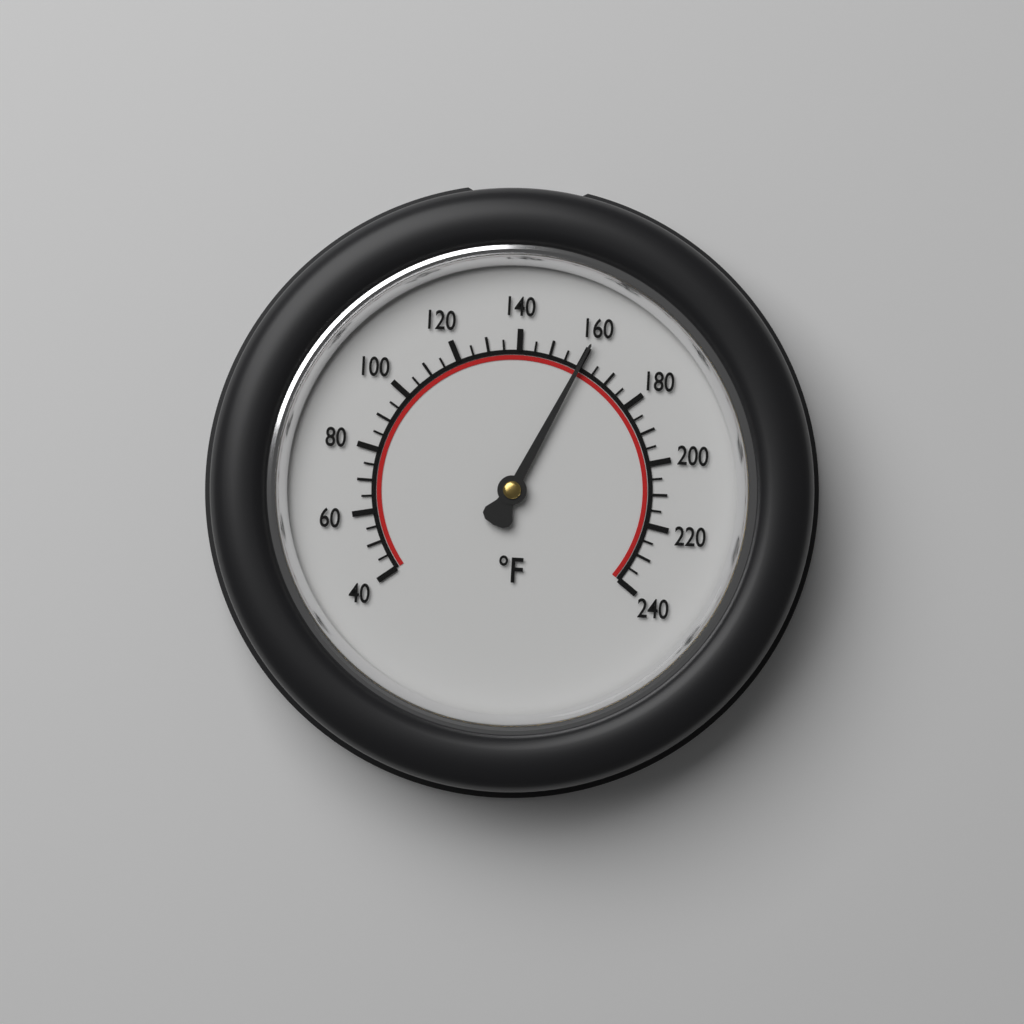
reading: 160 °F
